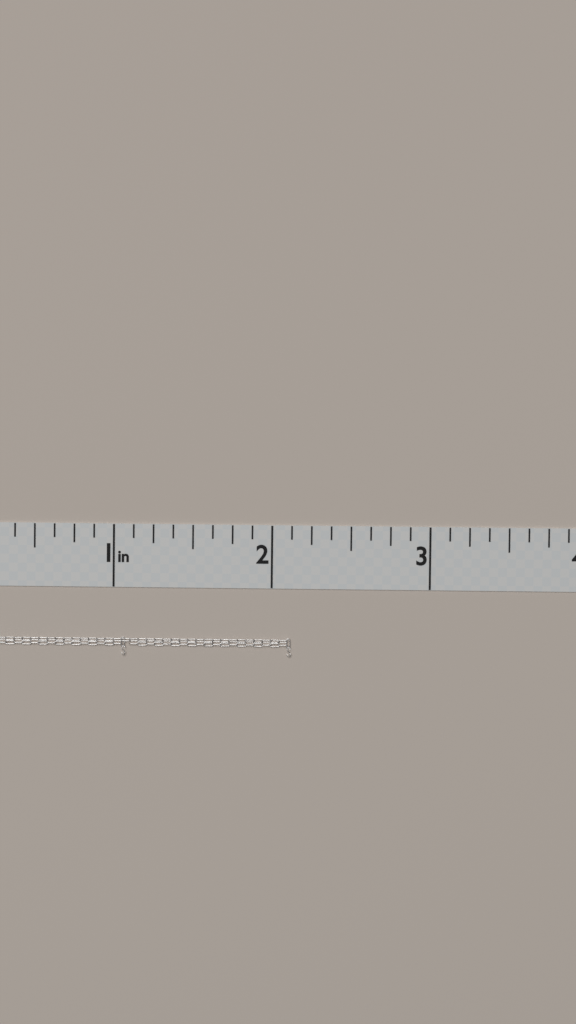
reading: 2.125 in
